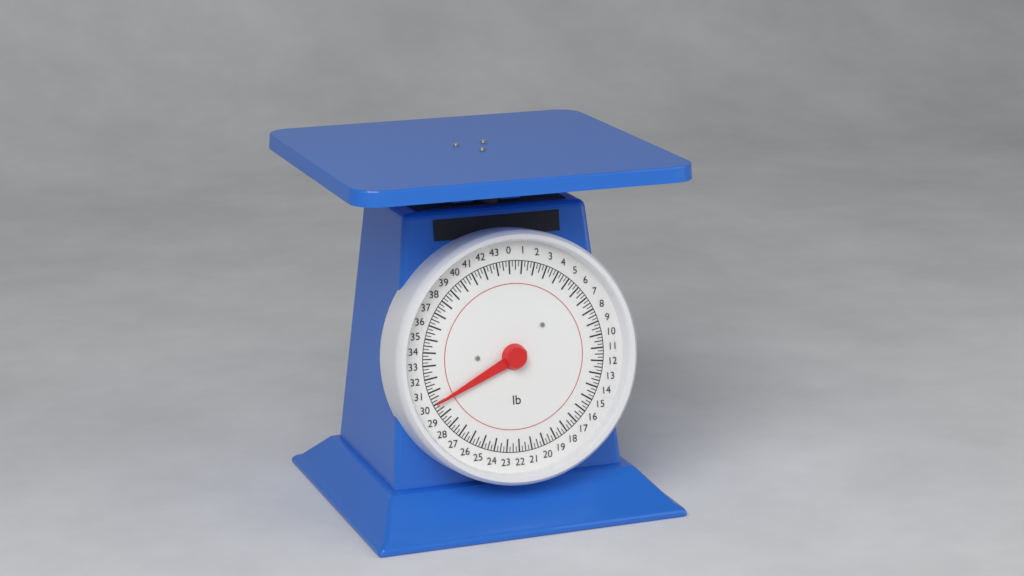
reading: 30.00 lb
